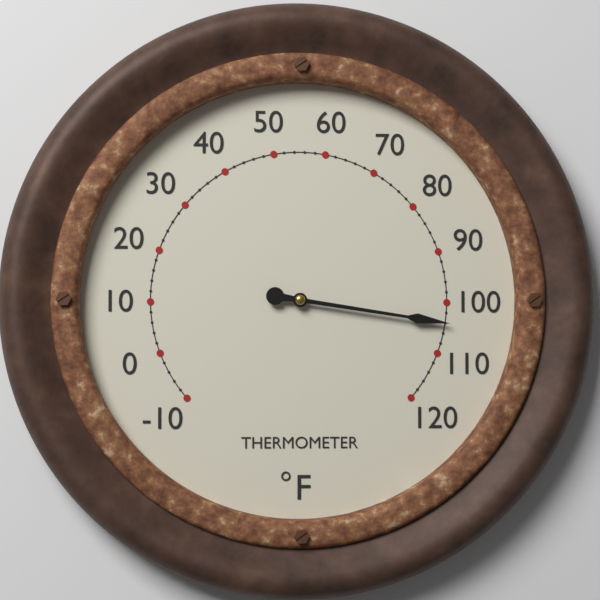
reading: 104 °F
